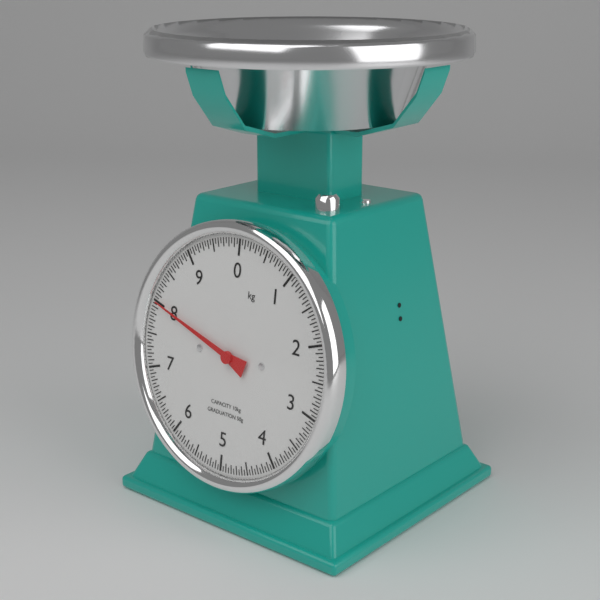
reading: 8.00 kg
